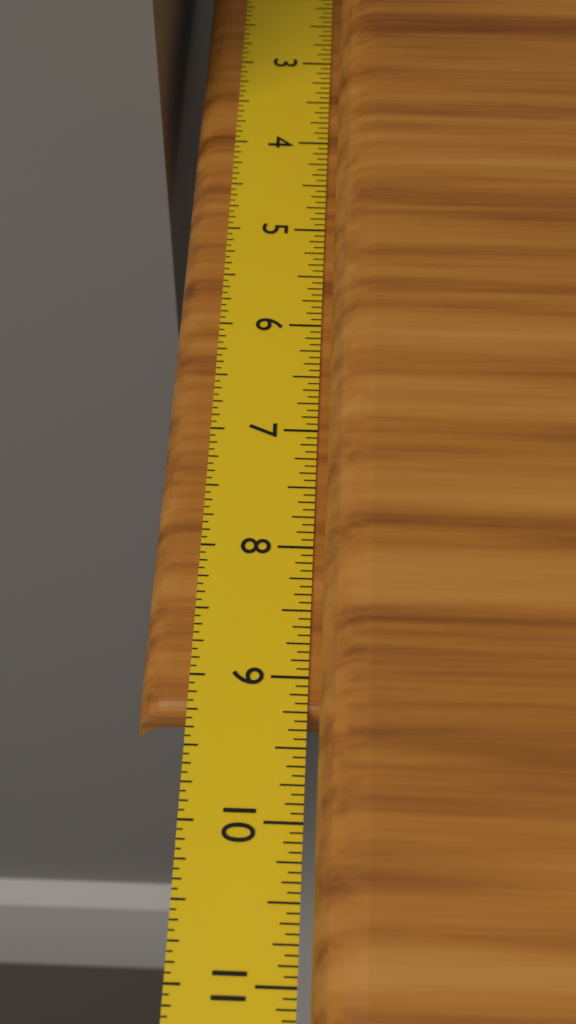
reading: 9.2500 in
